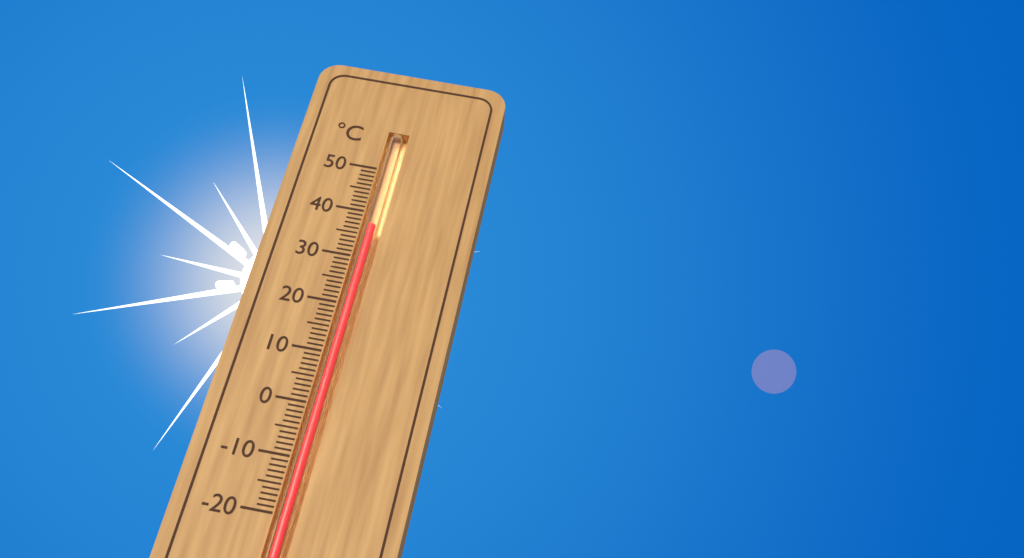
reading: 37 °C
